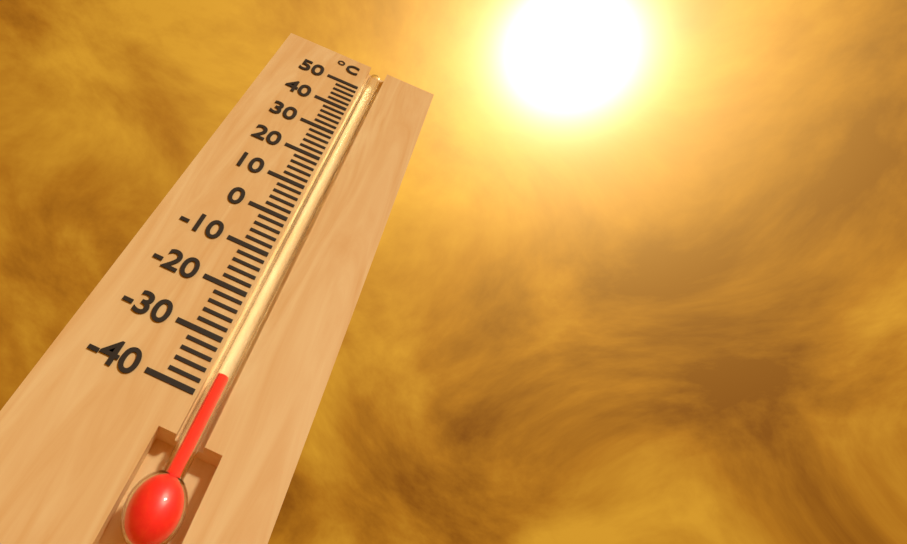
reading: -36 °C
